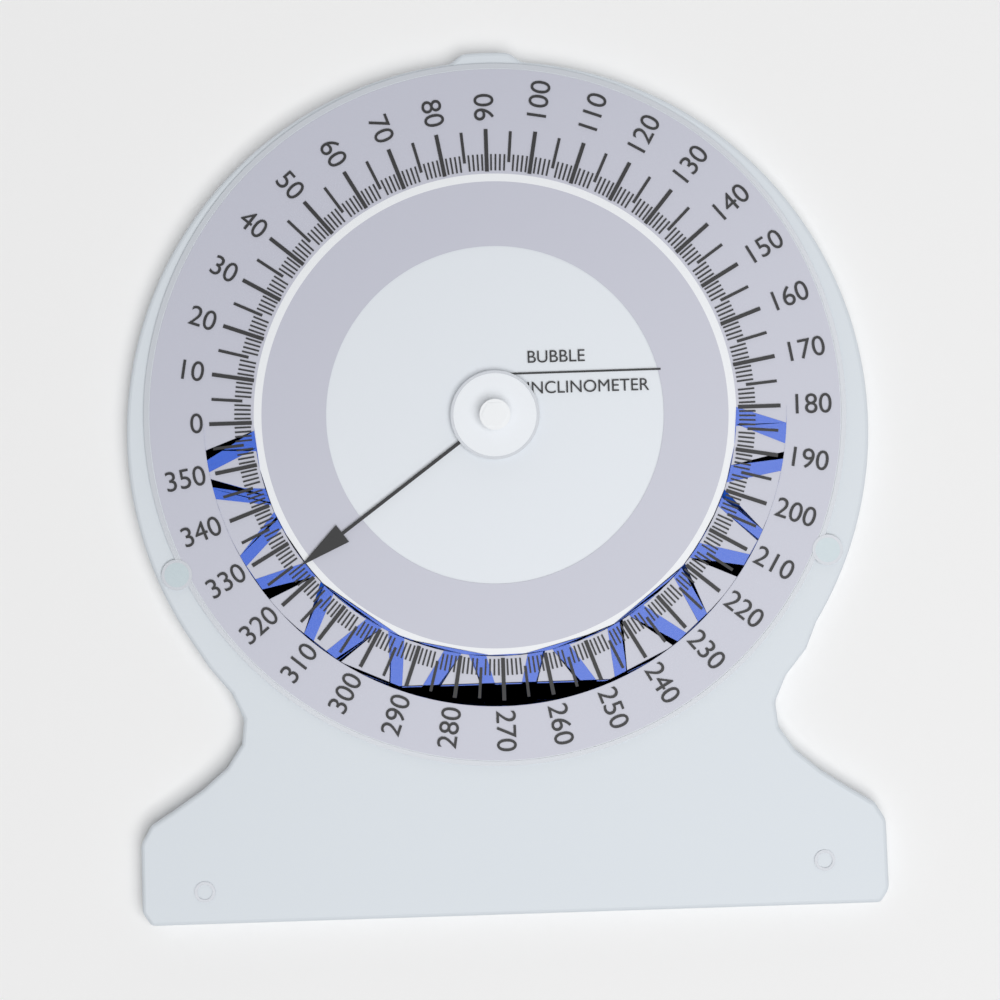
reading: 324 (no unit)
